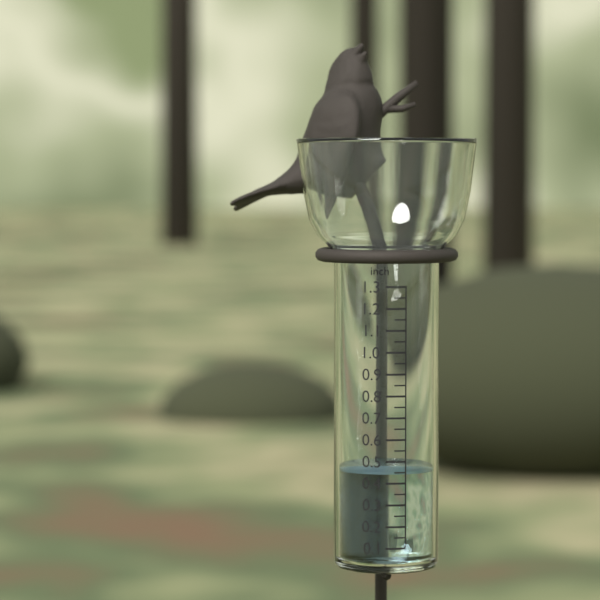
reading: 0.45 inch
